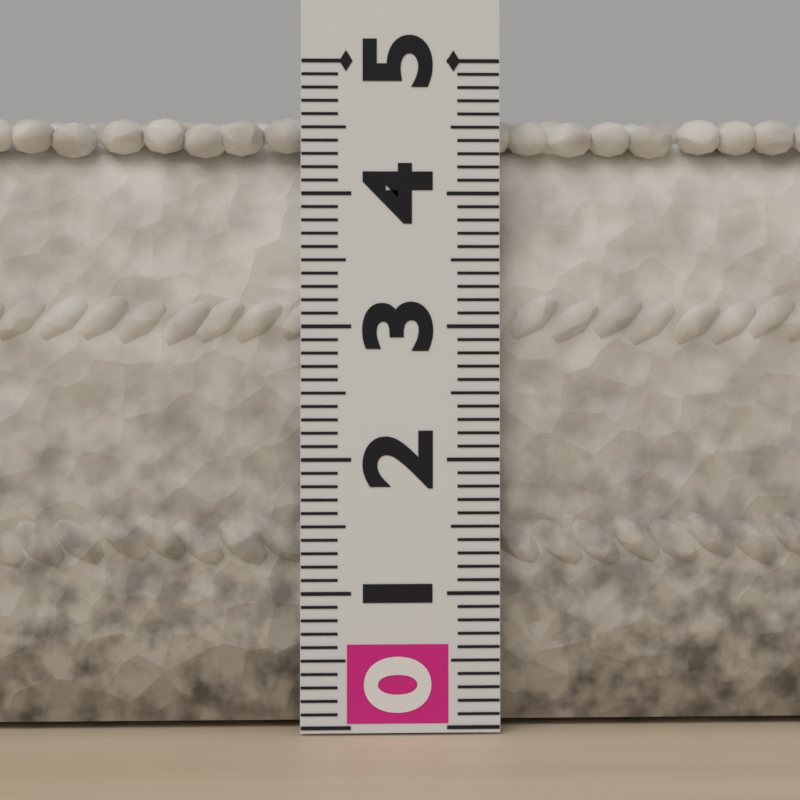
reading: 4.6 (no unit)
